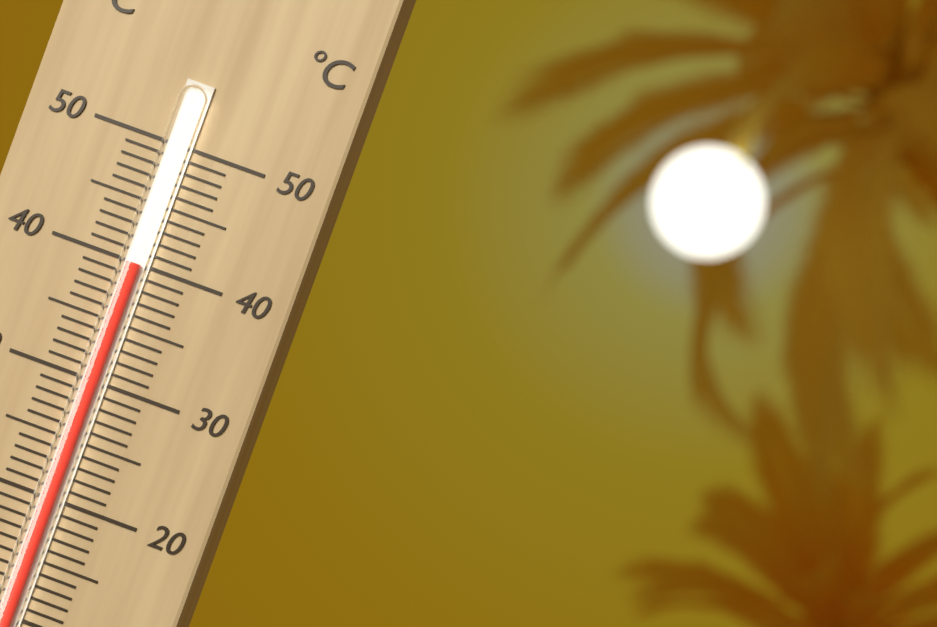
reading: 40 °C
